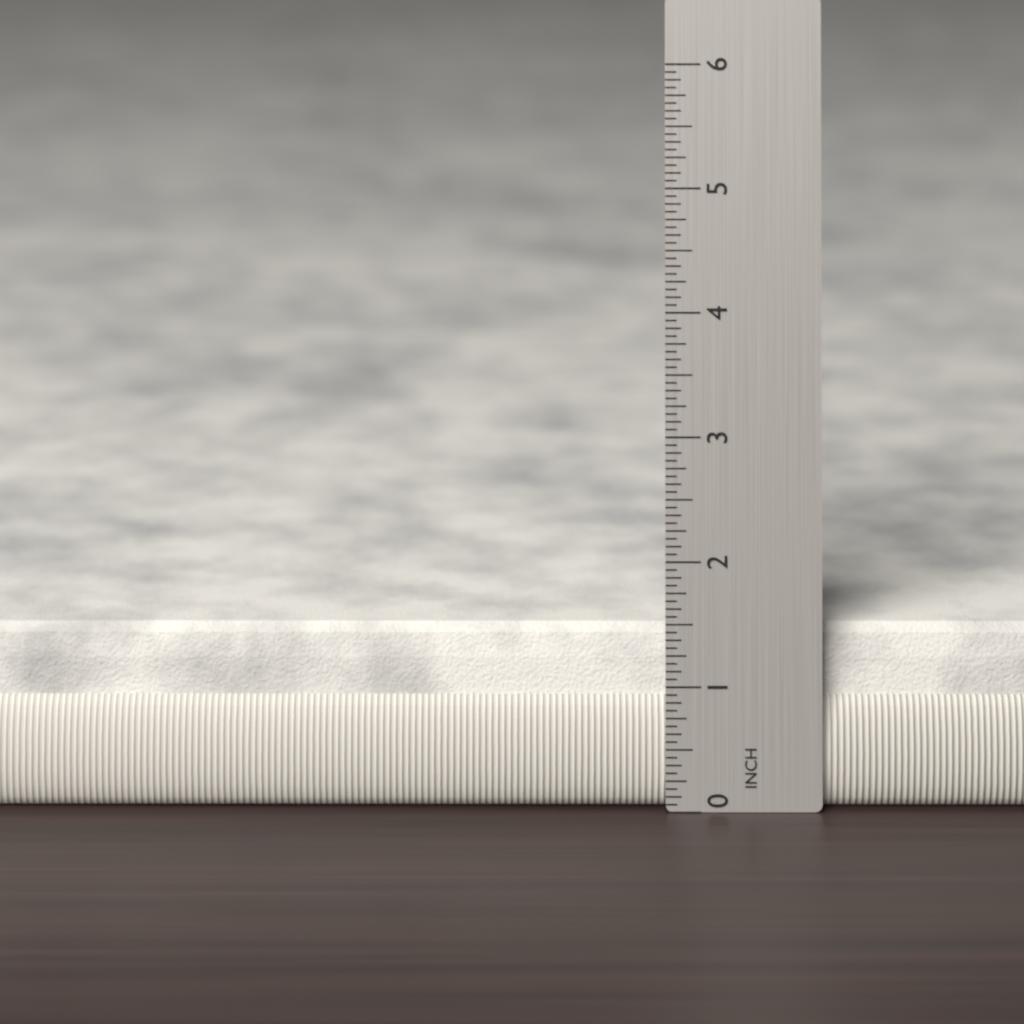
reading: 1.4375 in
